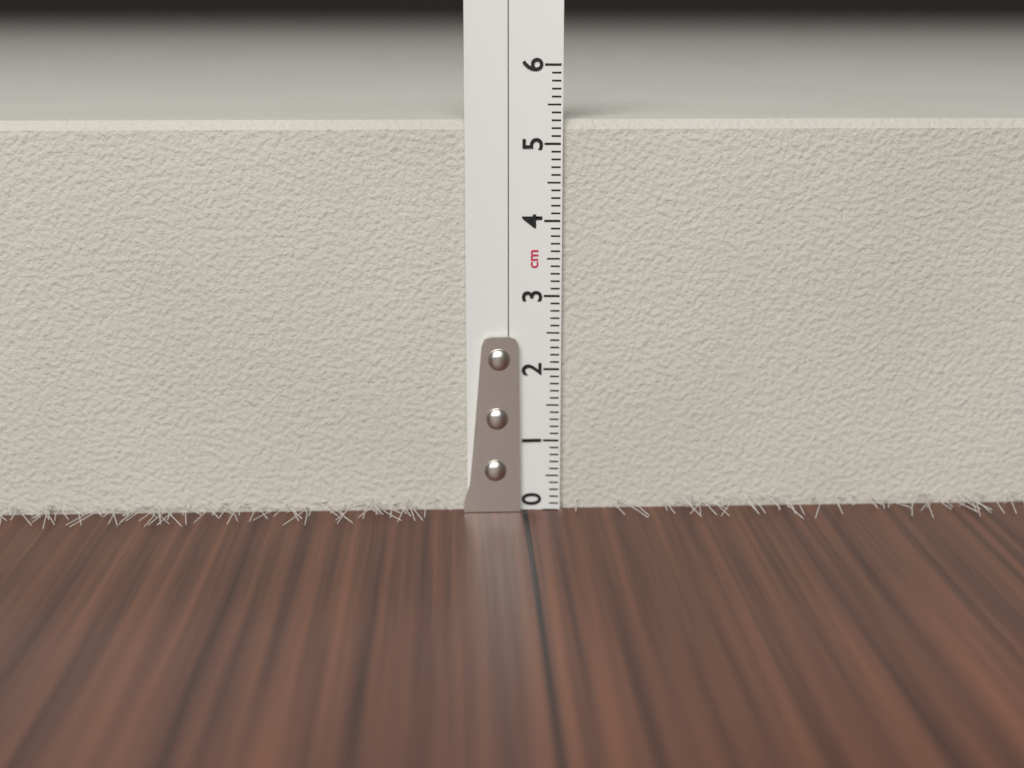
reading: 5.3 cm
